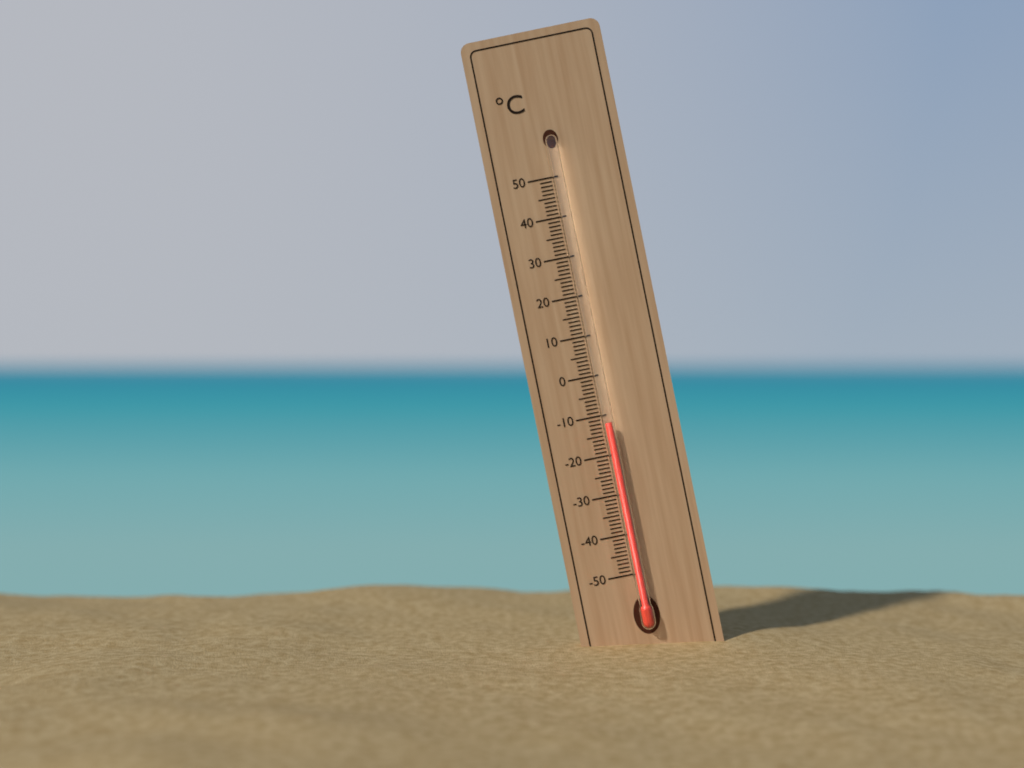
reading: -12 °C
